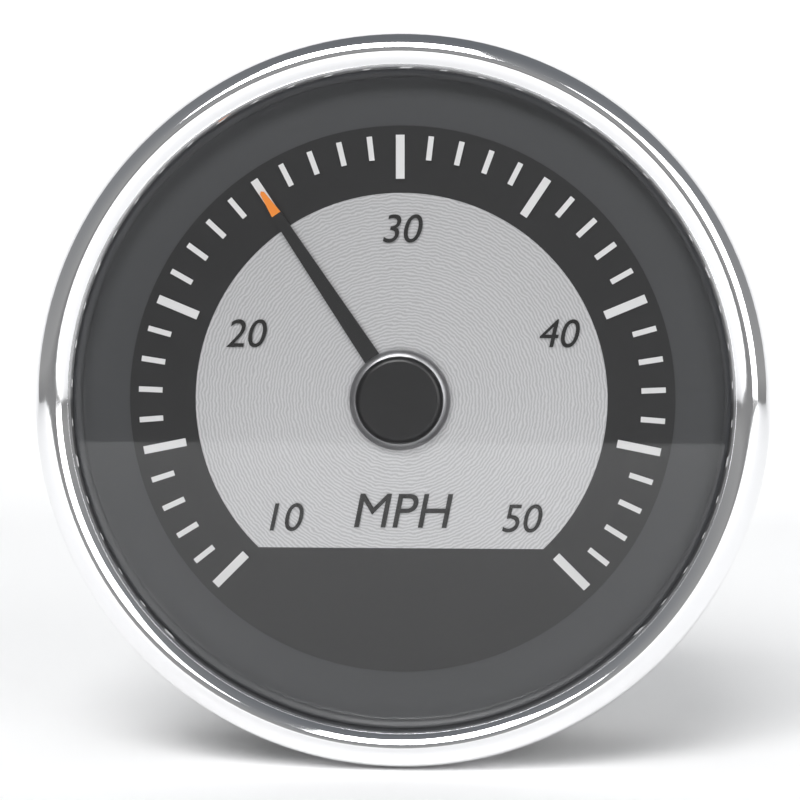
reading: 25 mph
